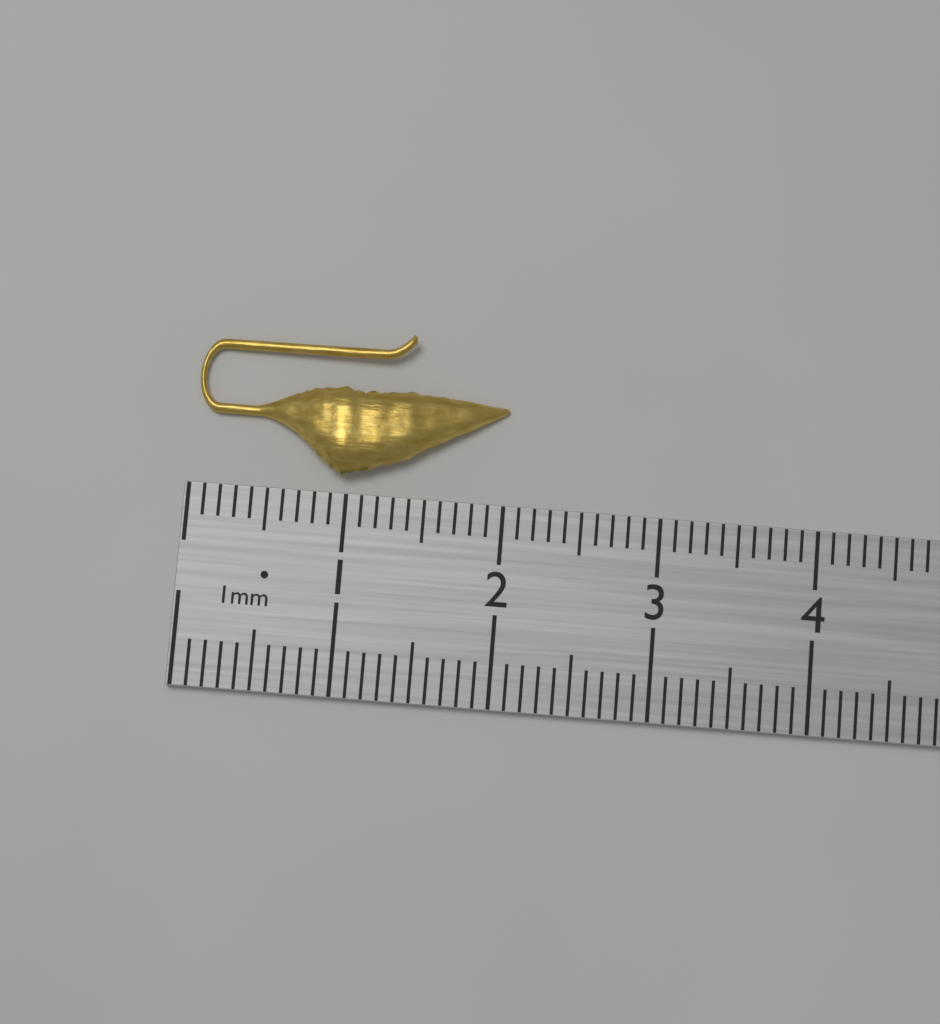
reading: 2.0 cm
